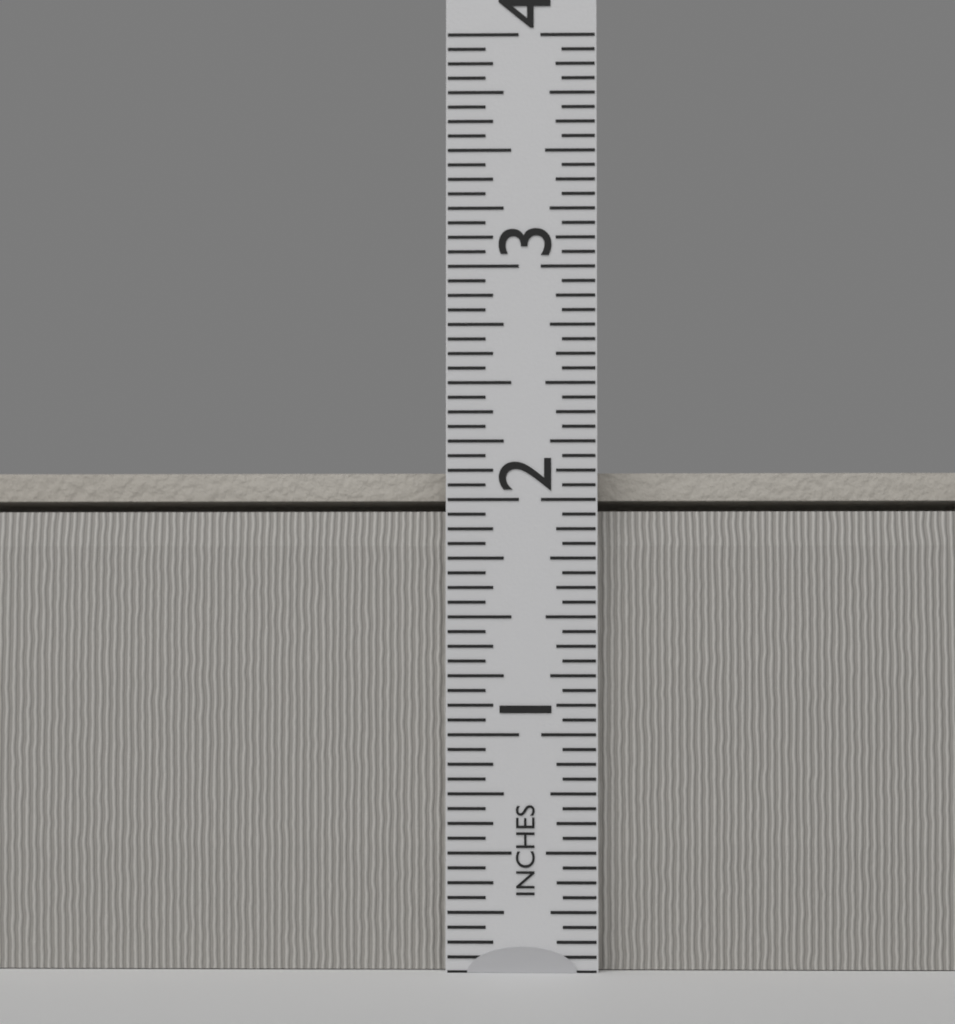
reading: 2.1250 in
